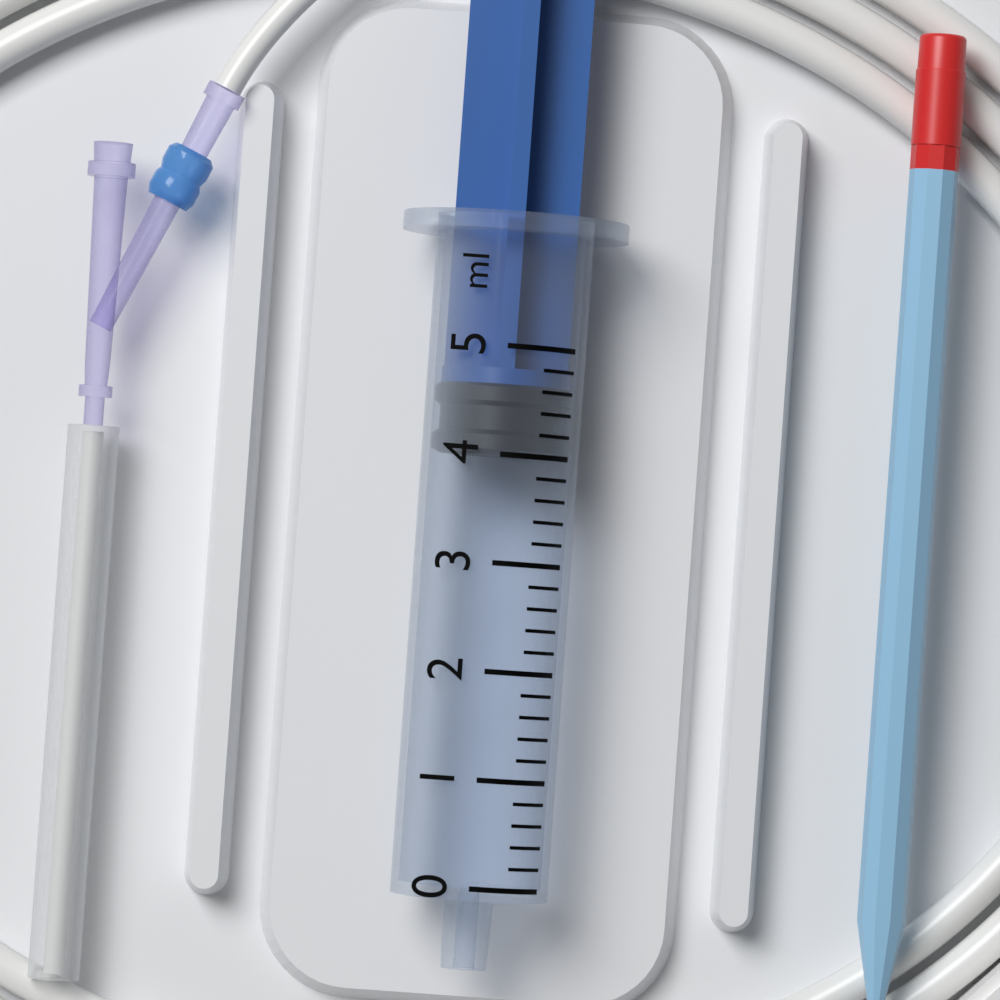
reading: 4.0 ml
